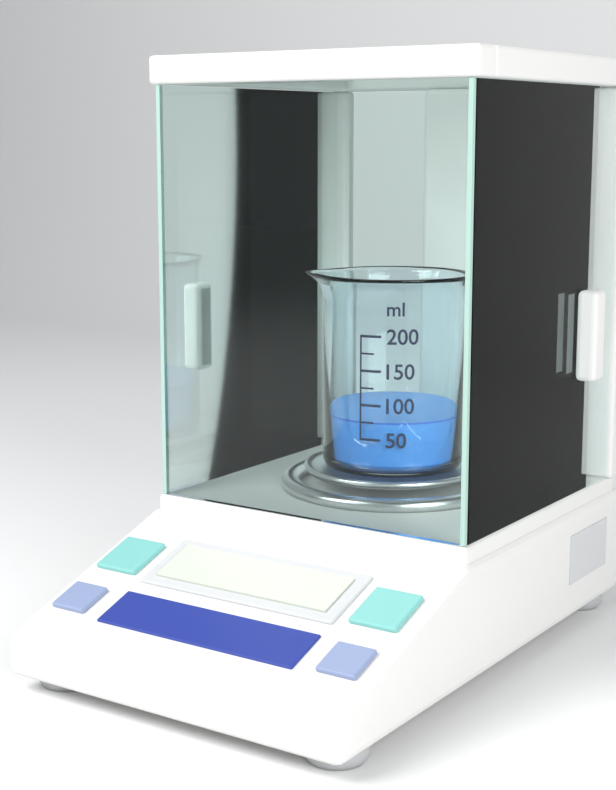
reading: 75 ml
